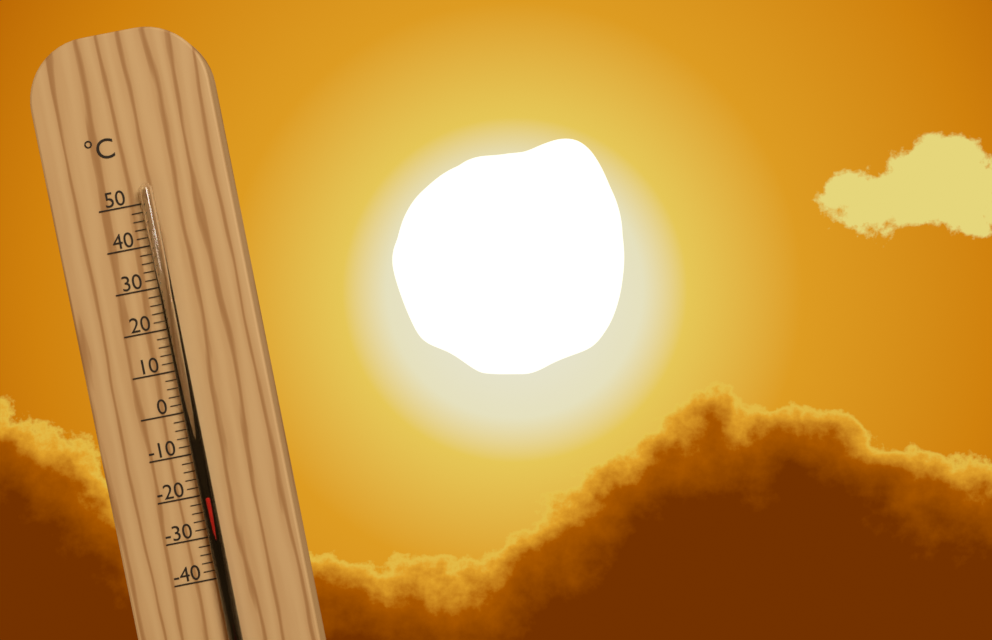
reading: -20 °C
